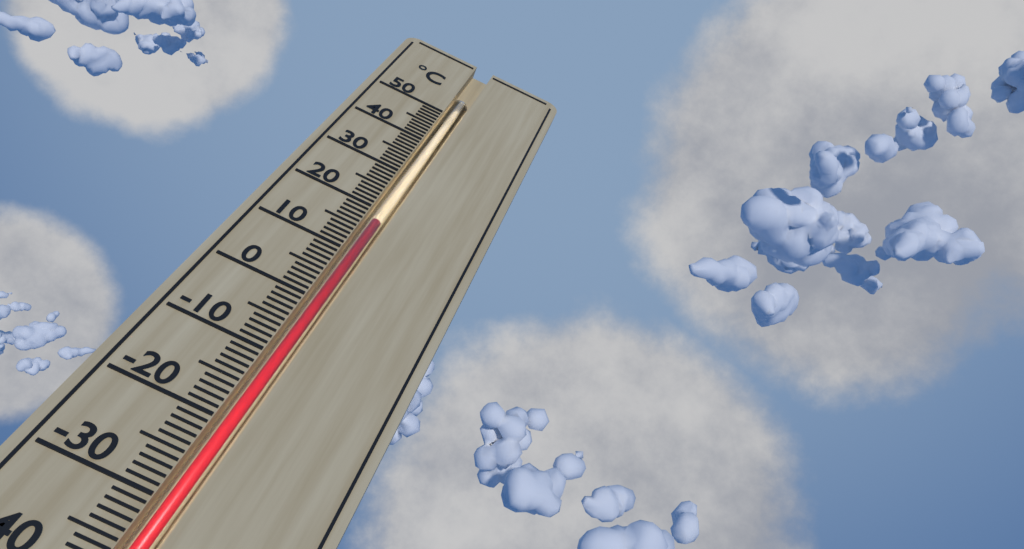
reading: 18 °C
